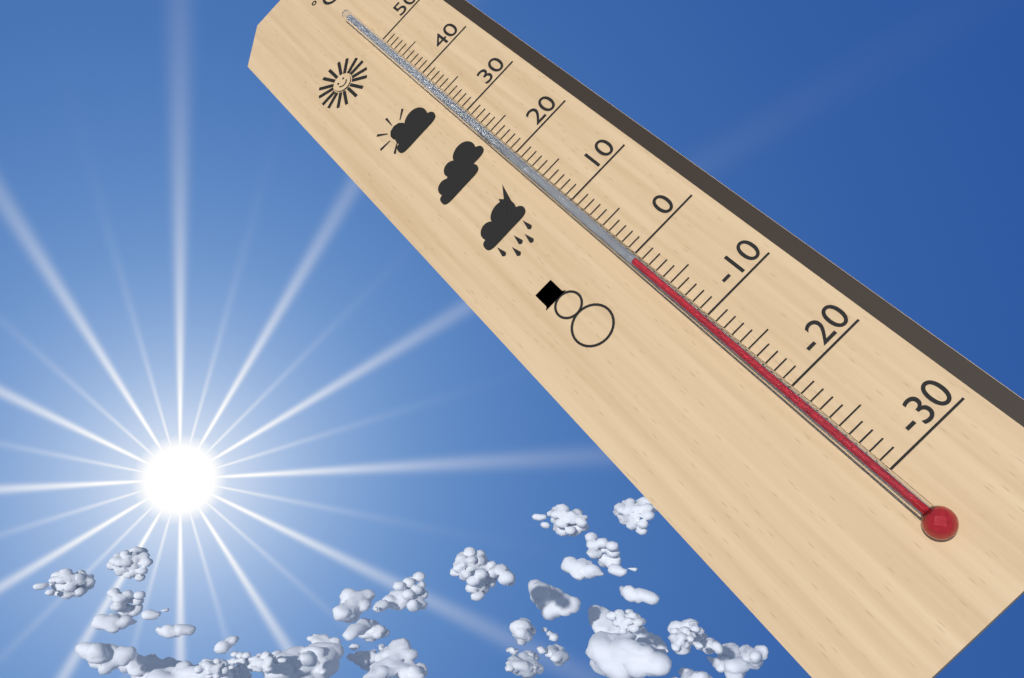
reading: -1 °C
